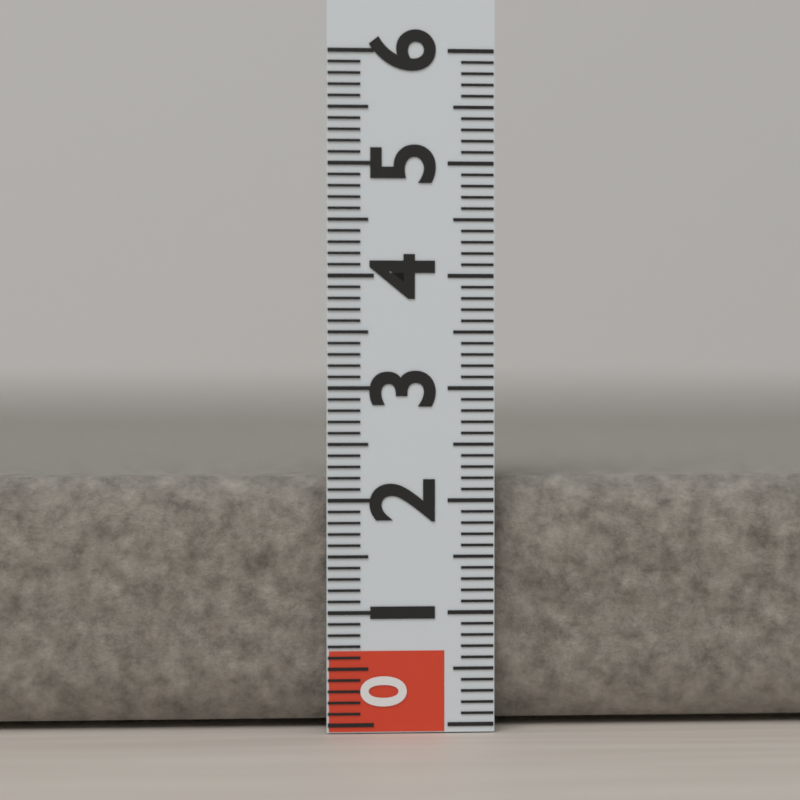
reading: 2.2 (no unit)
